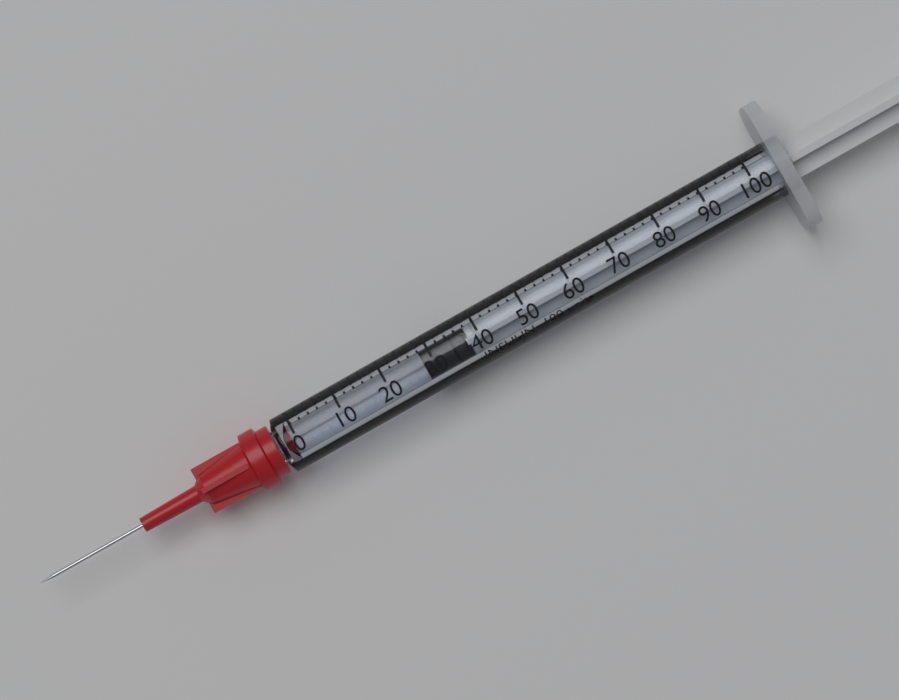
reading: 28 units
